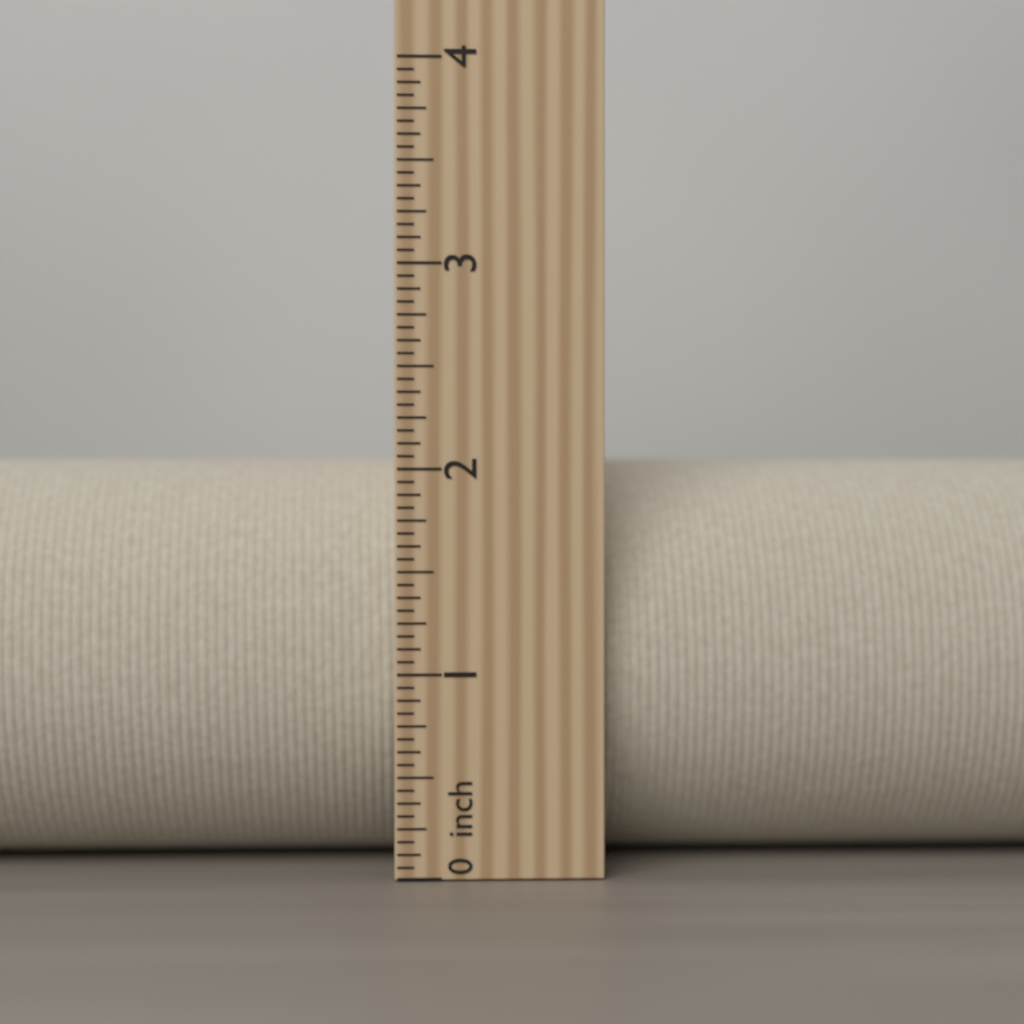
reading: 2.0625 inch
